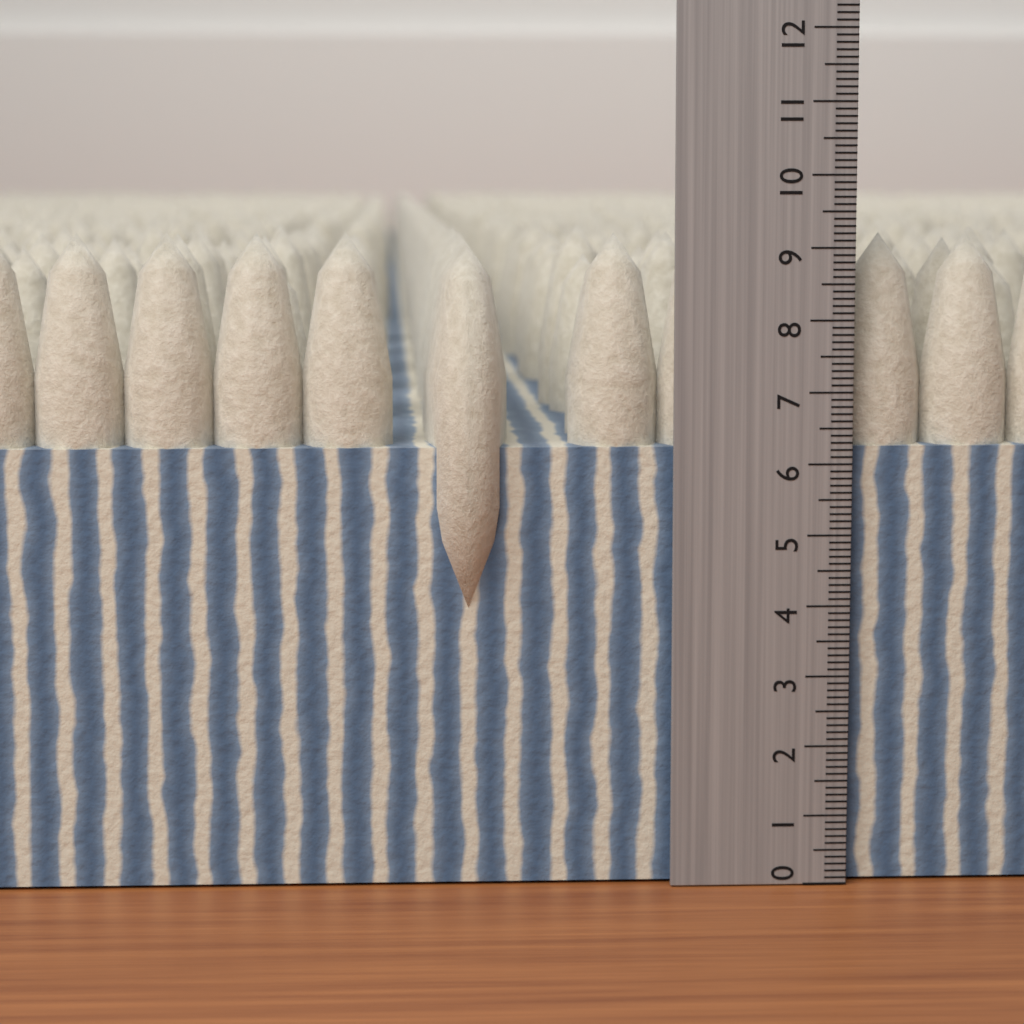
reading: 9.2 (no unit)
